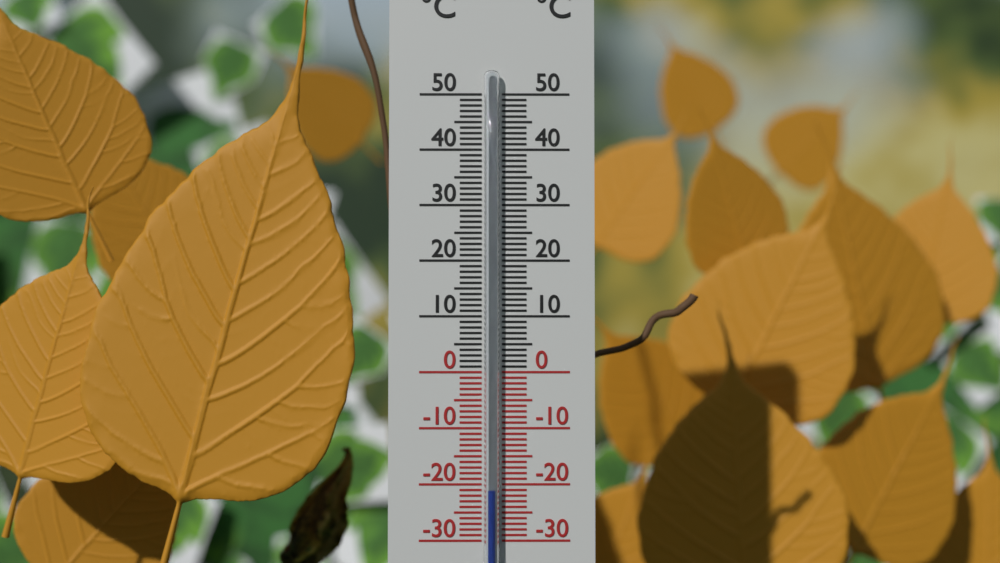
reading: -21 °C
